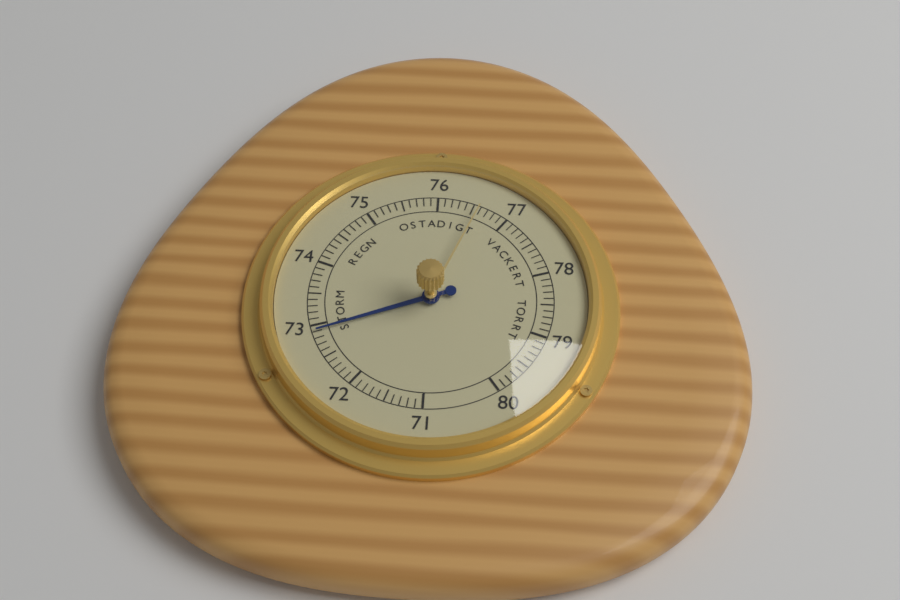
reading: 72.9 (no unit)
